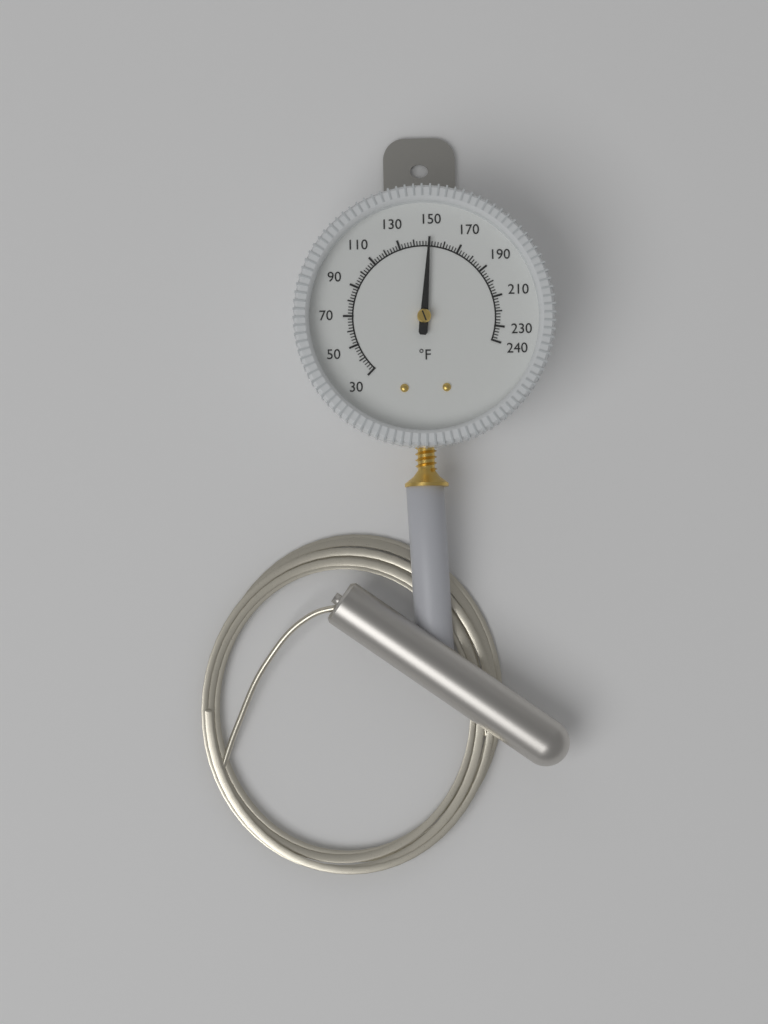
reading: 150 °F
